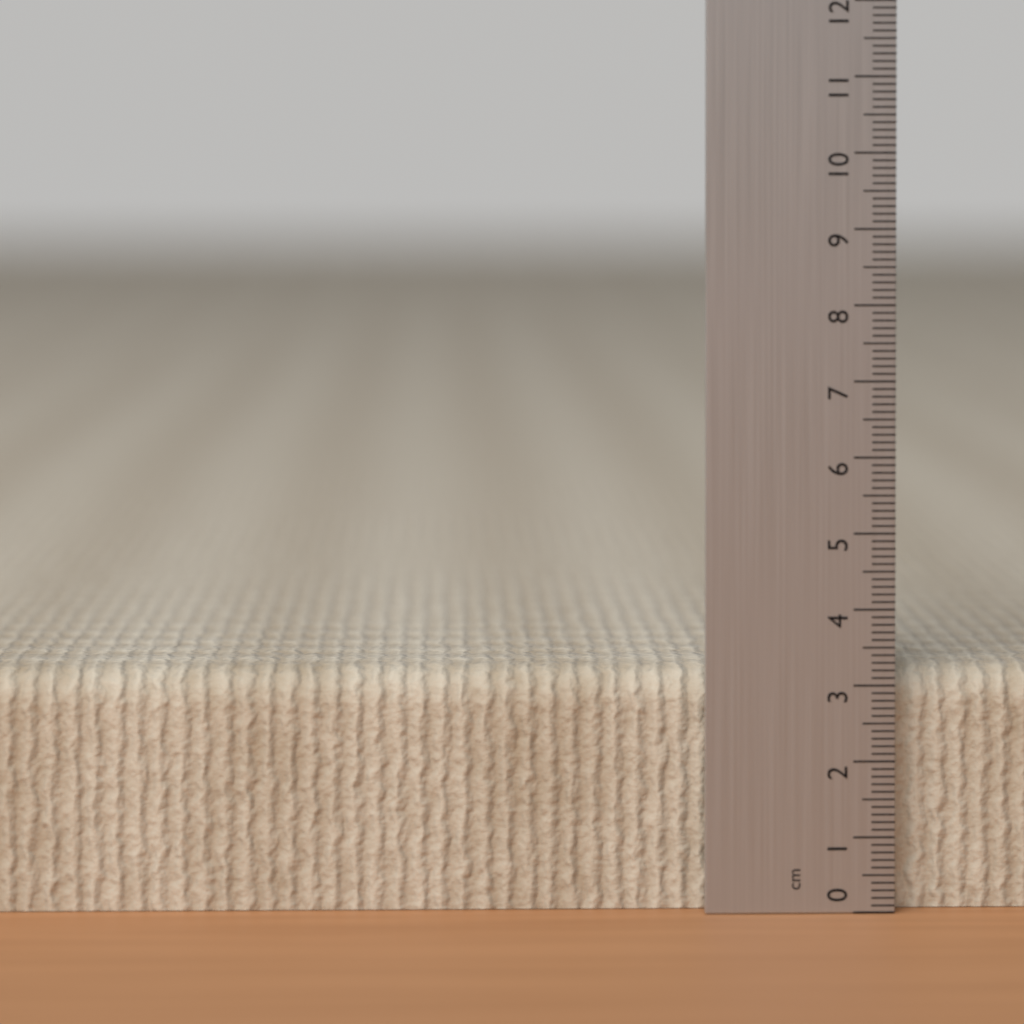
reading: 3.2 cm
